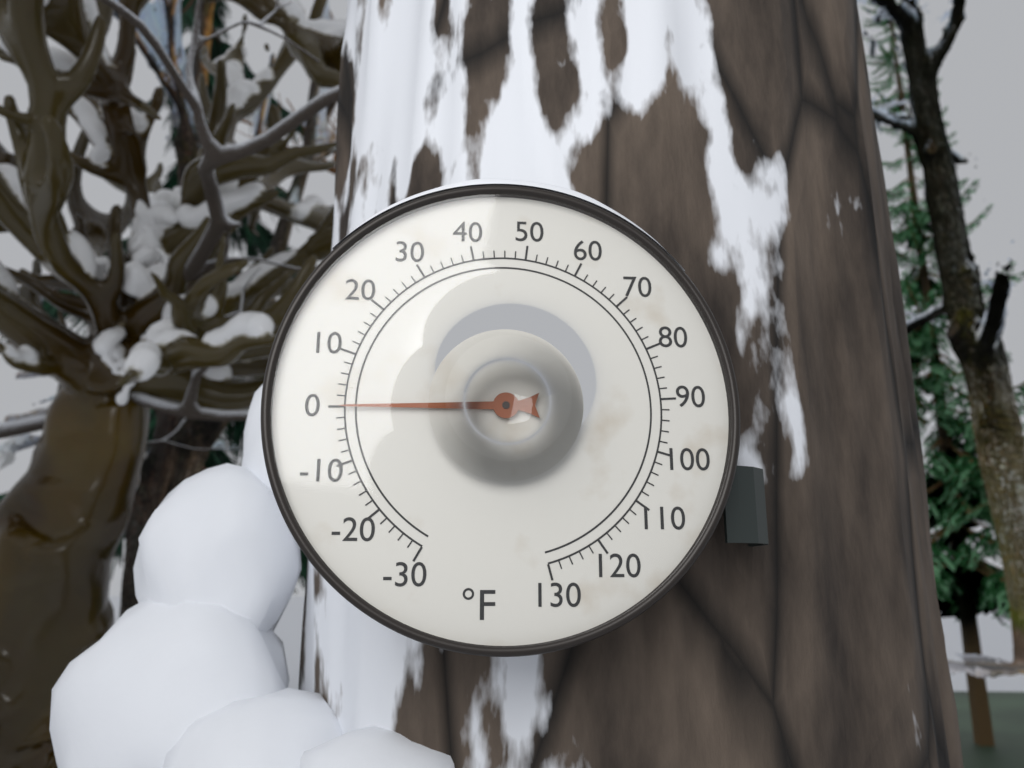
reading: 0 °F
